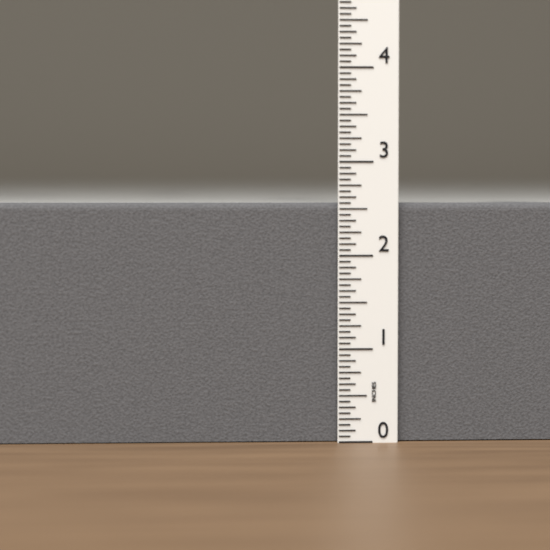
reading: 2.5625 in
